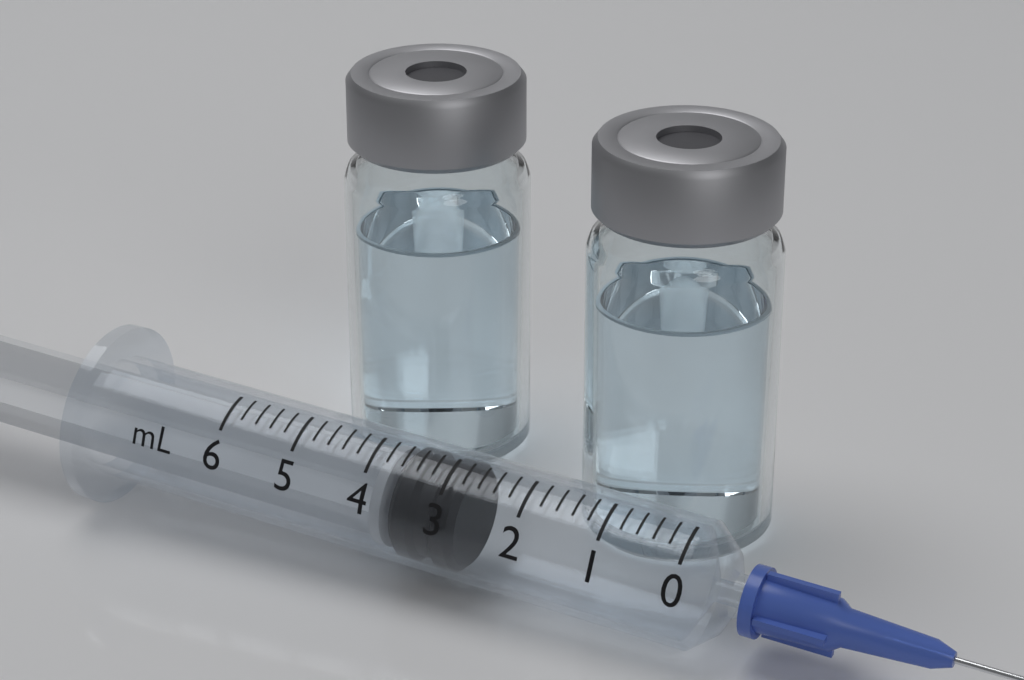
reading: 2.8 ml
